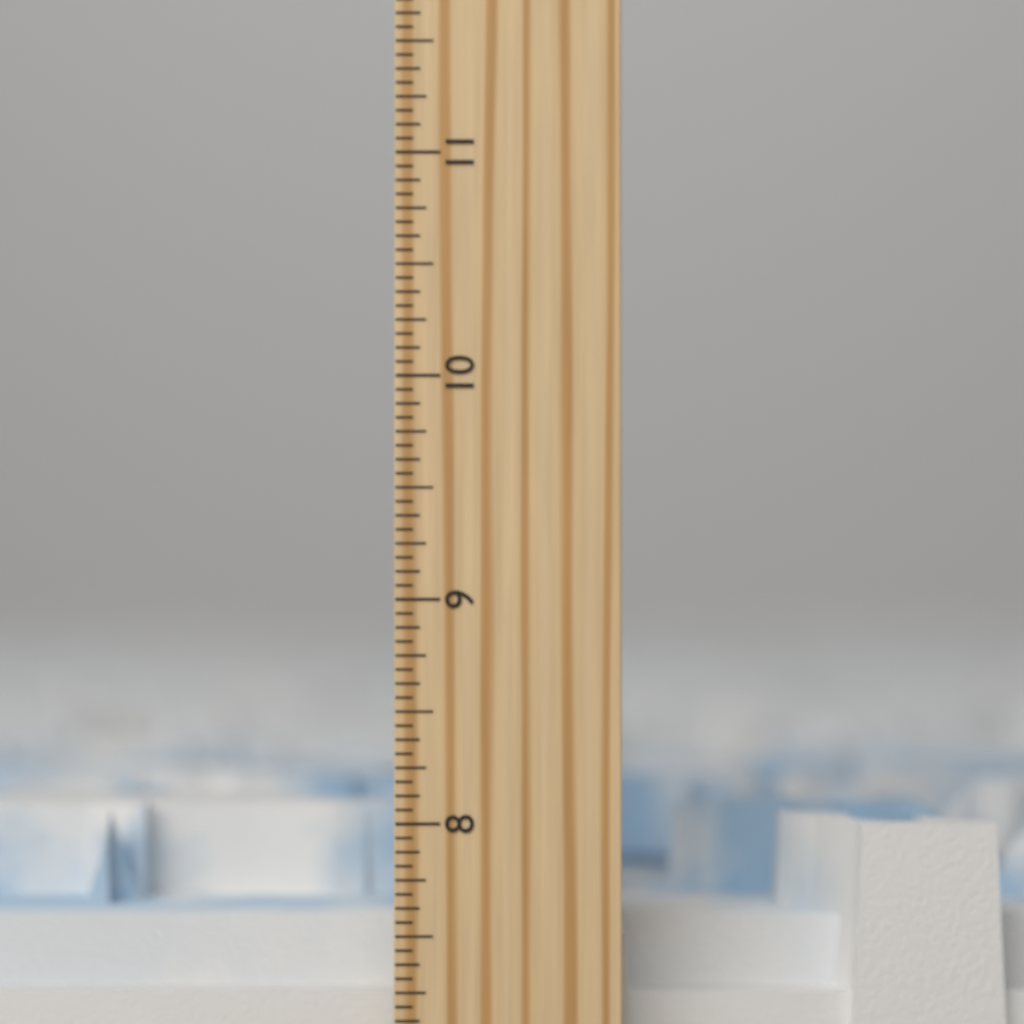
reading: 8.0000 inch
